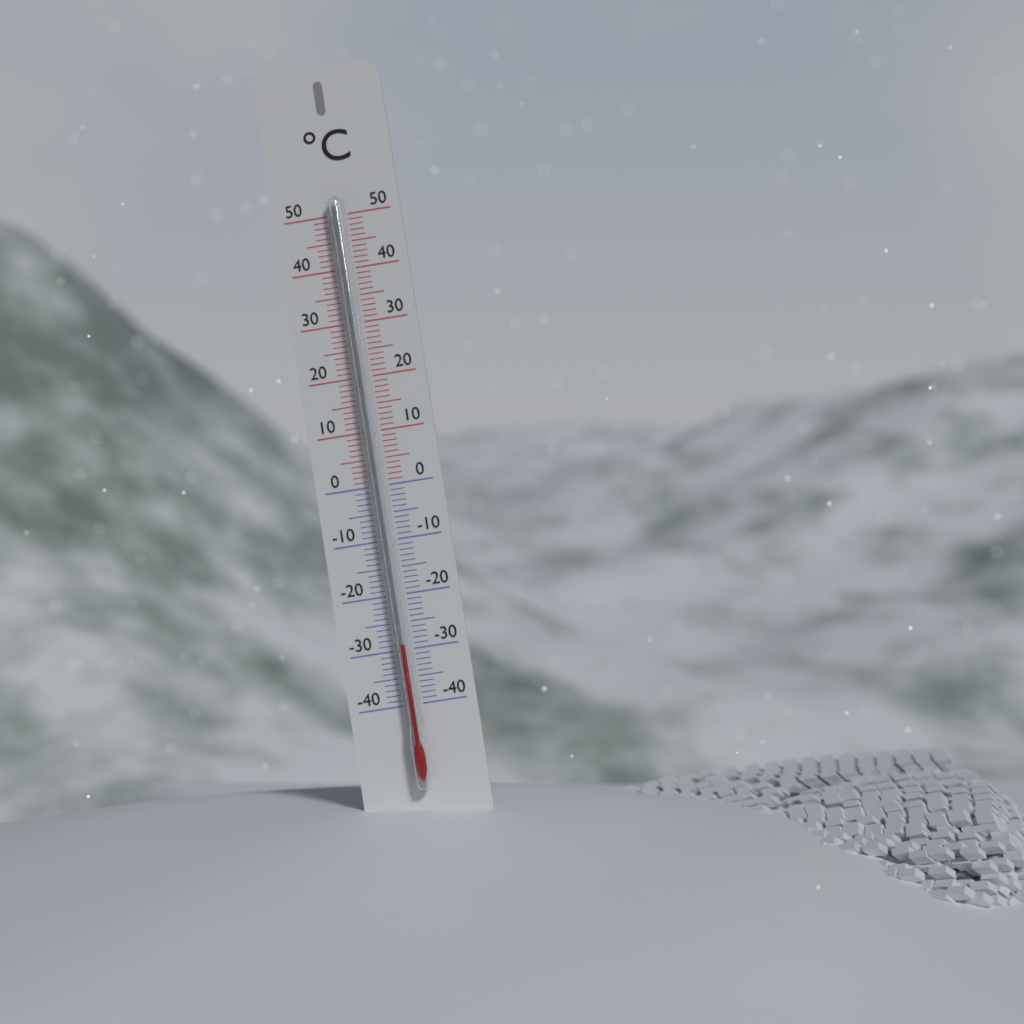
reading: -29 °C
